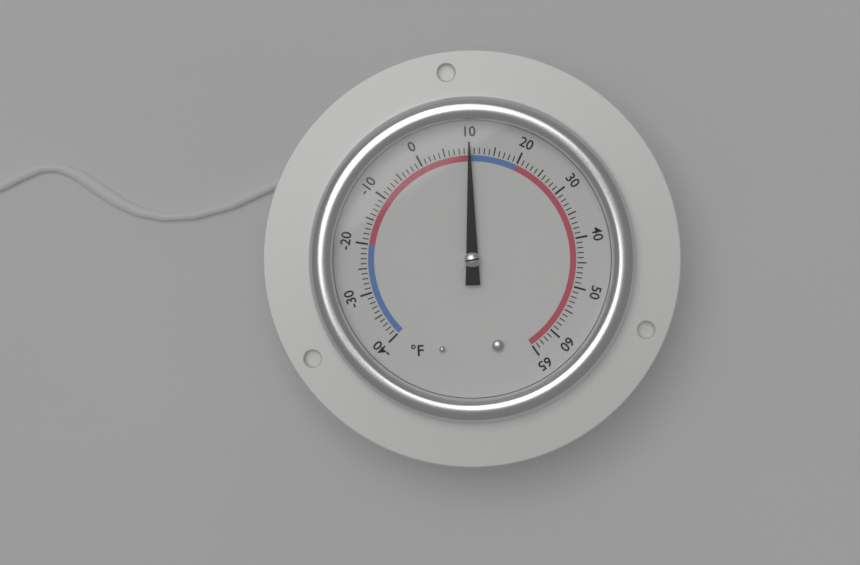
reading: 10 °F
